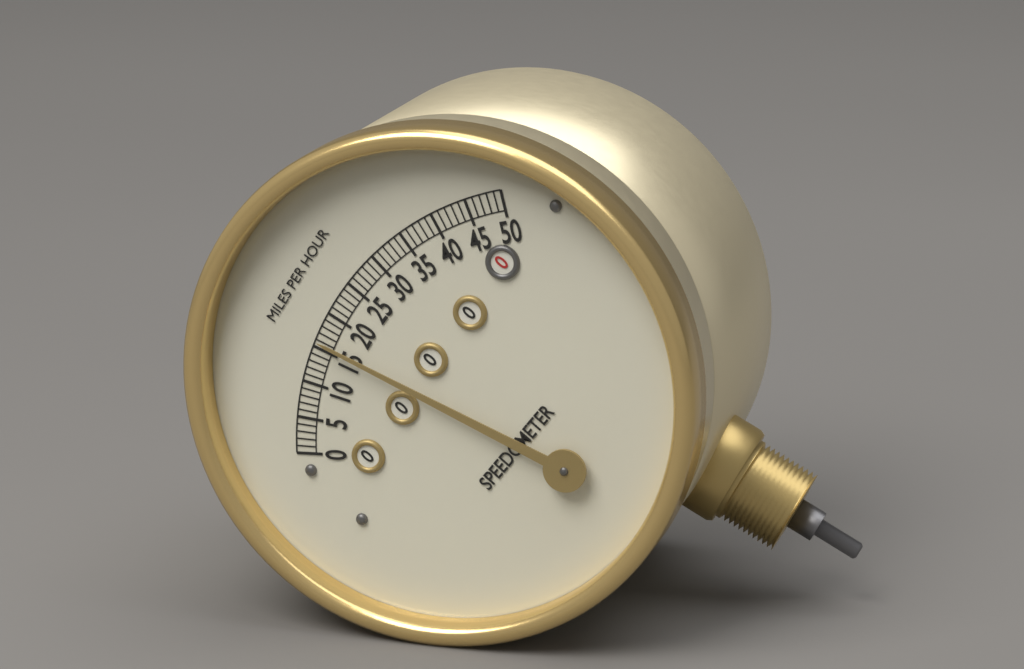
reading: 16 mph
